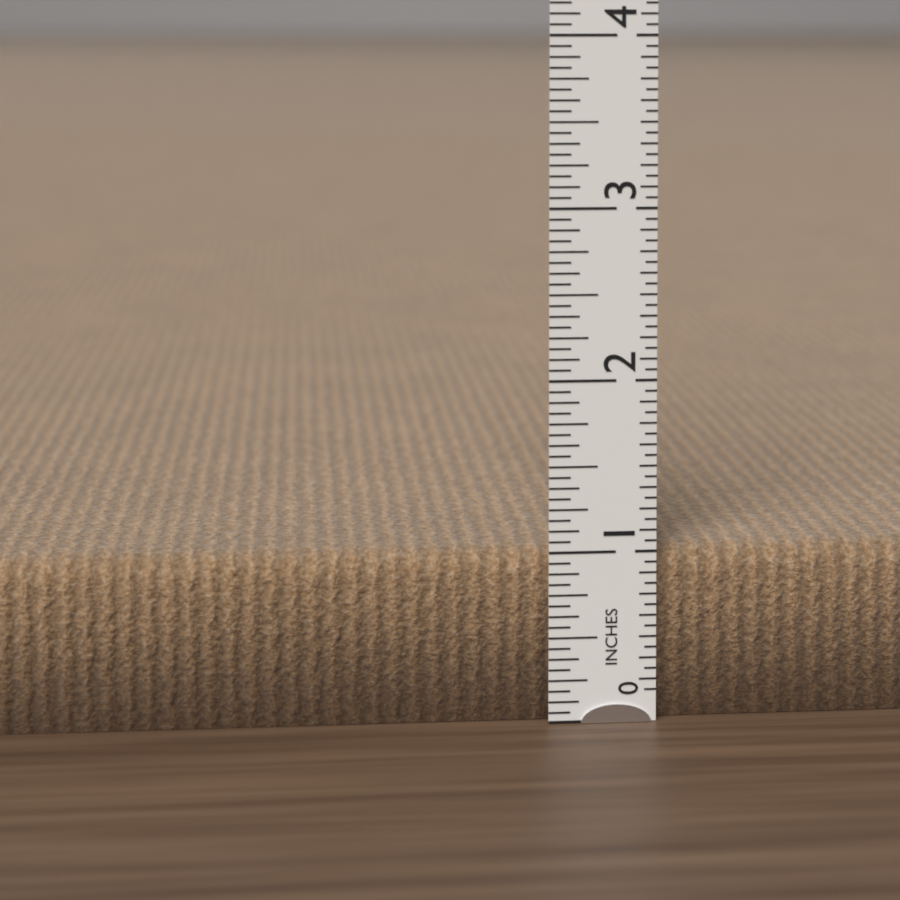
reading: 1.0000 in
